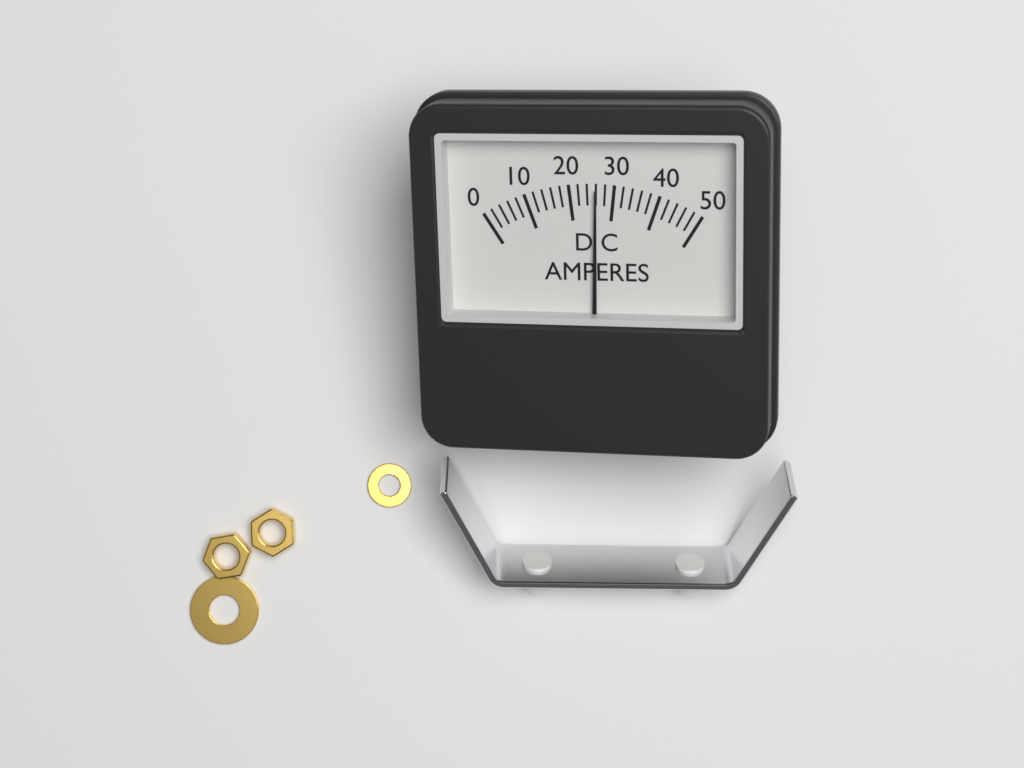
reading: 26 A
